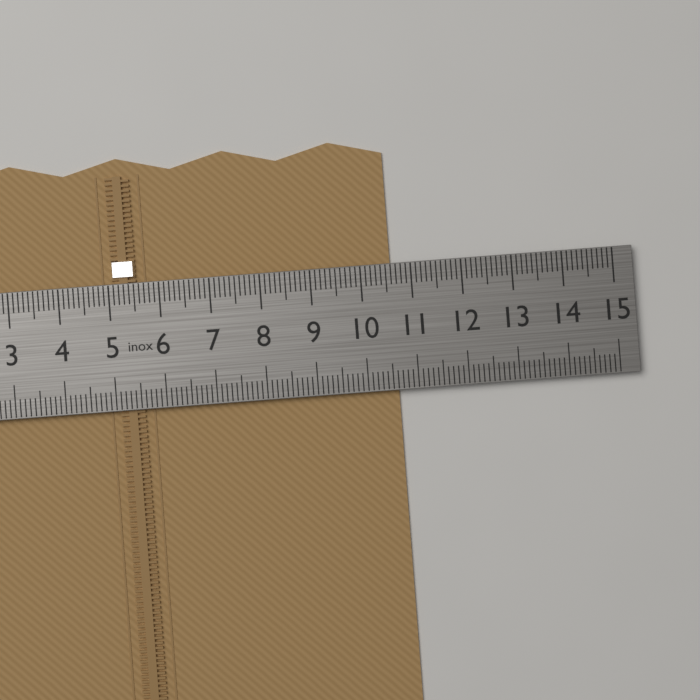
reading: 10.6 cm
